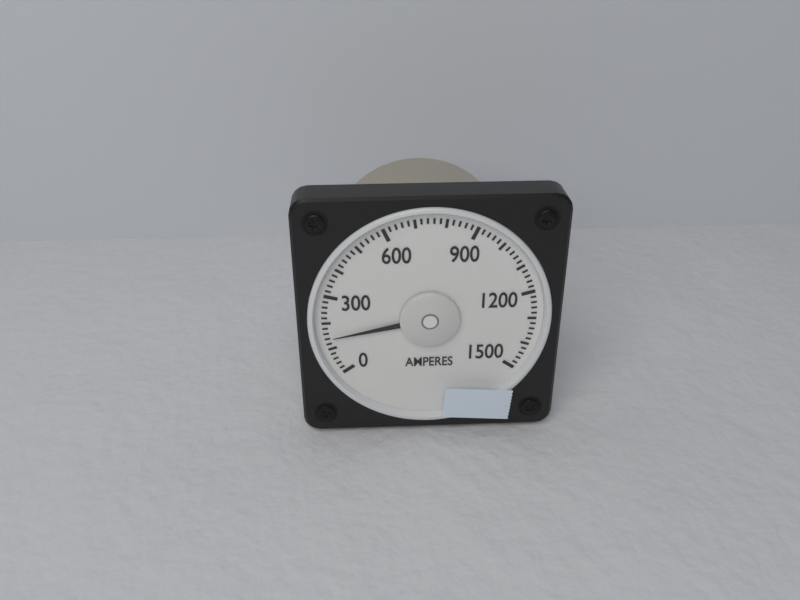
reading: 140 A
